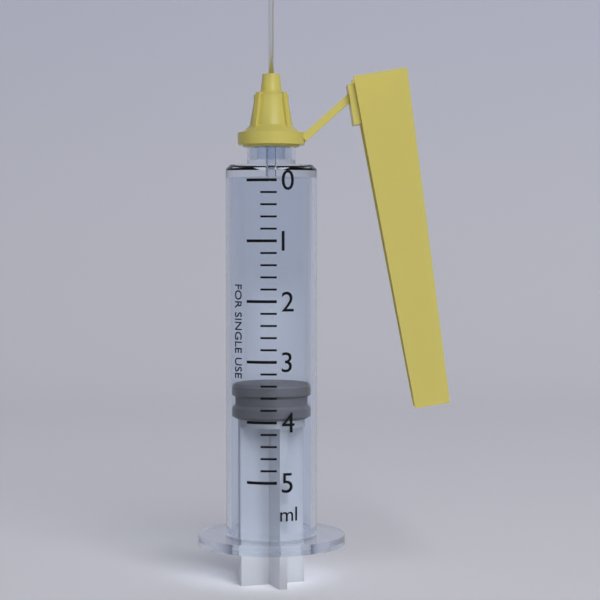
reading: 3.4 ml
